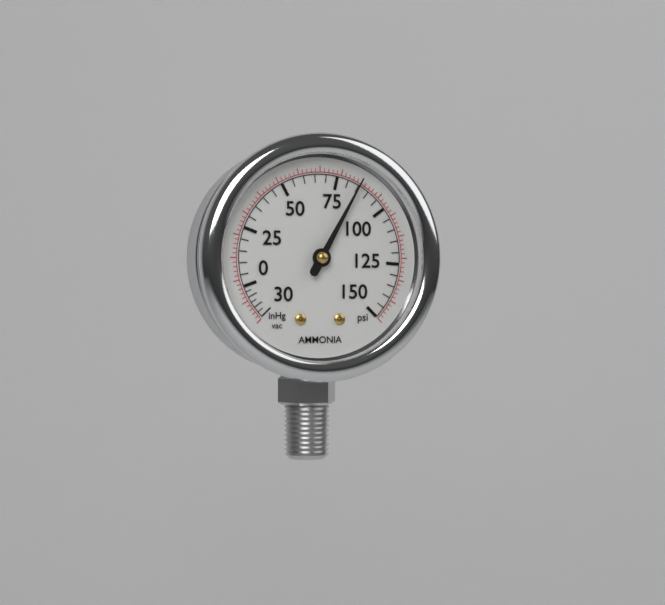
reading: 85 psi
